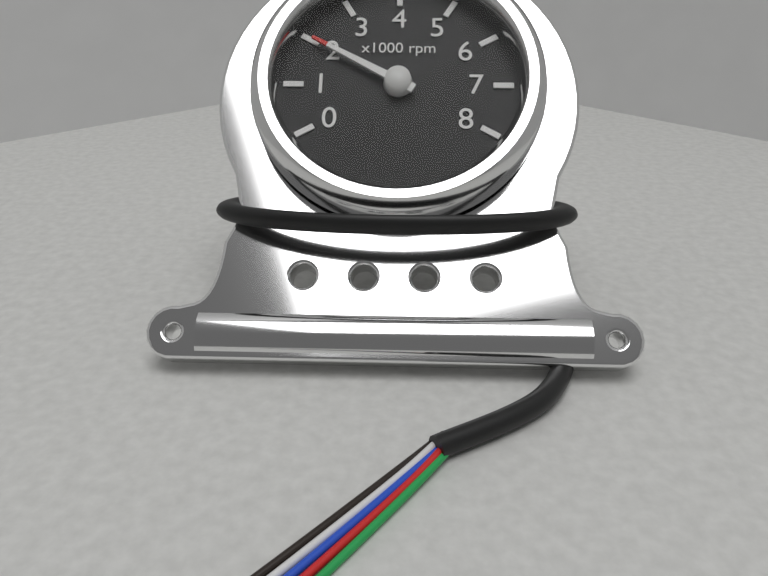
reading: 2 x1000 rpm
